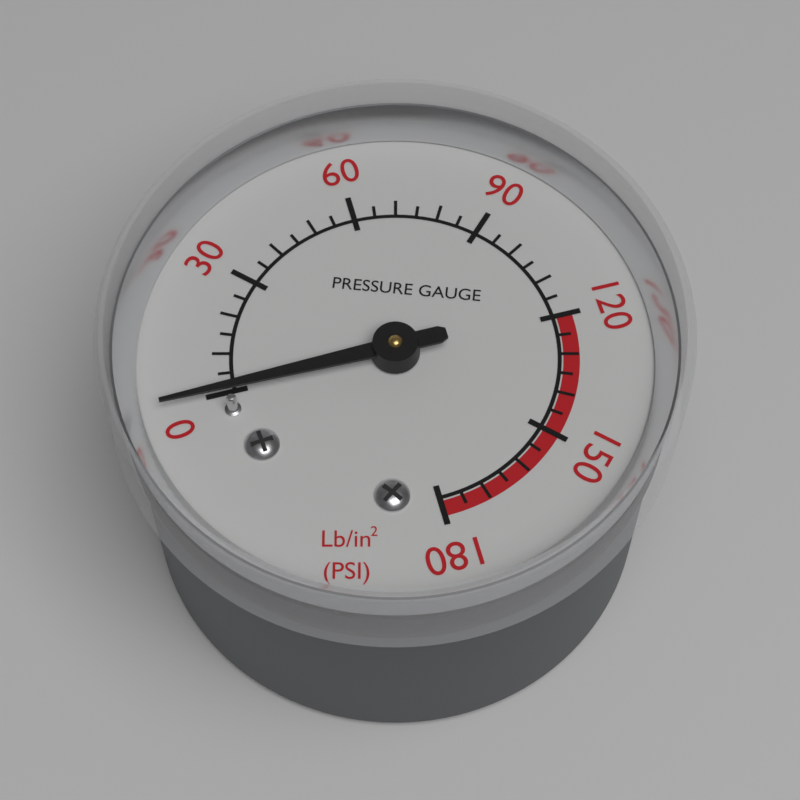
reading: 0 psi
